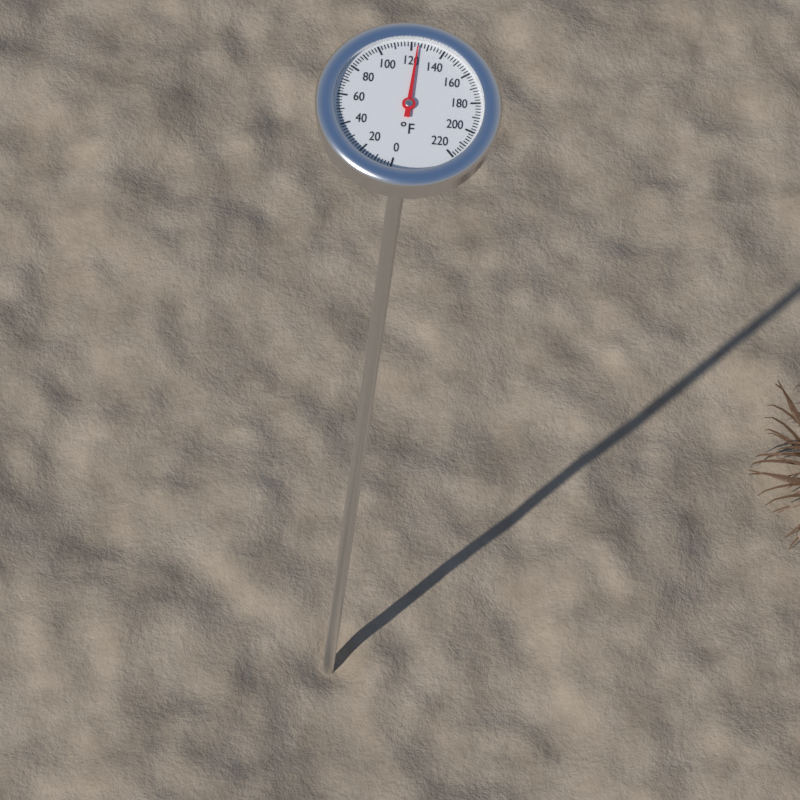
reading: 124 °F
